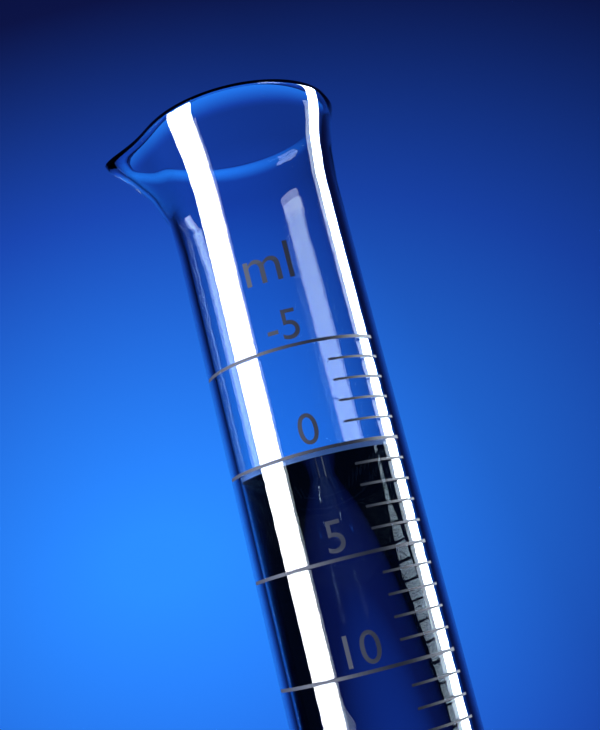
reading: 0 ml
